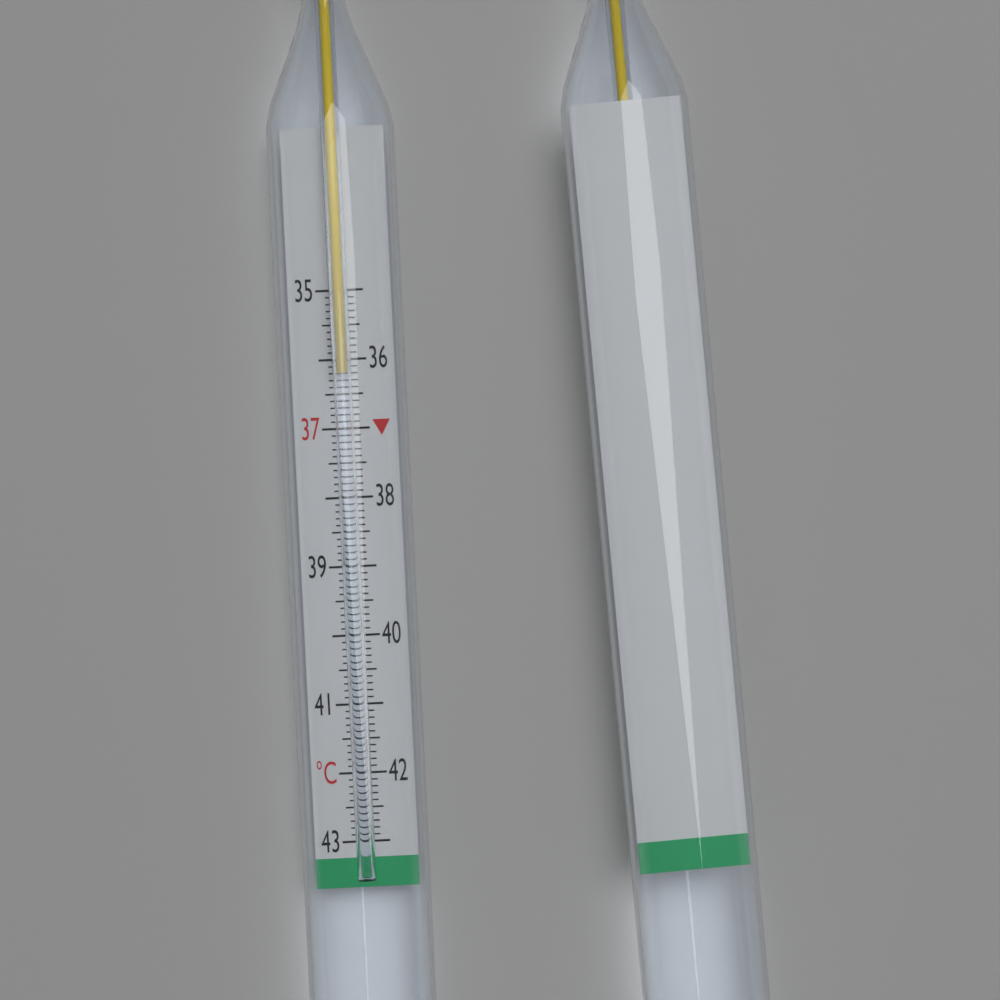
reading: 36.2 °C
